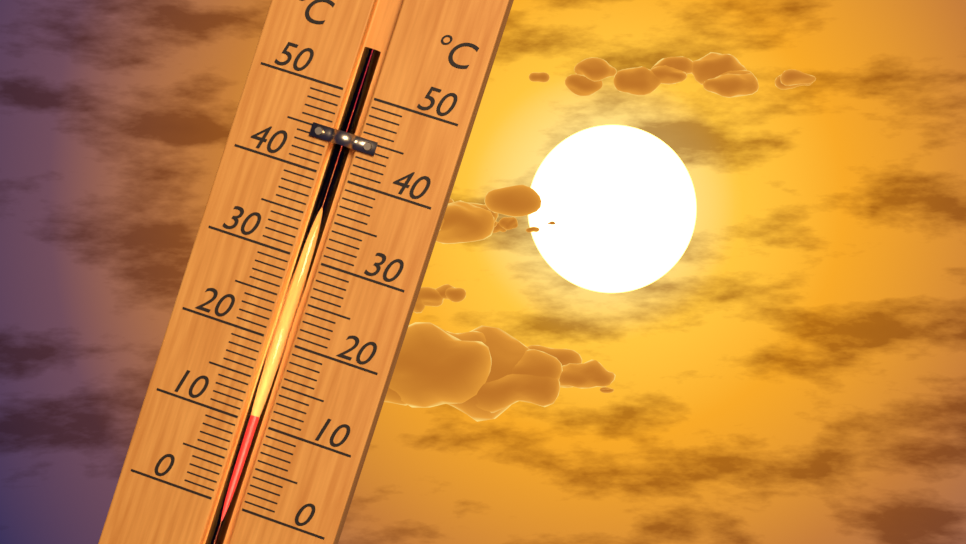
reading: 11 °C
